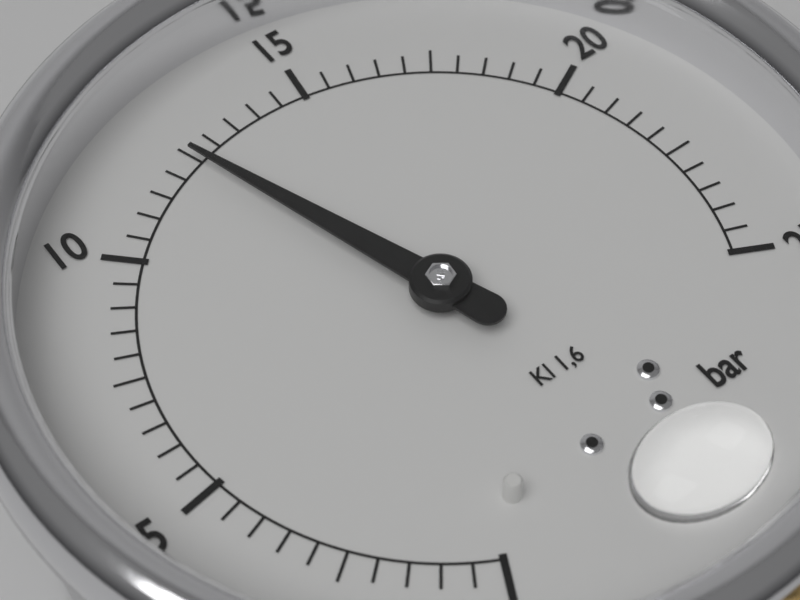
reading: 12.5 bar
